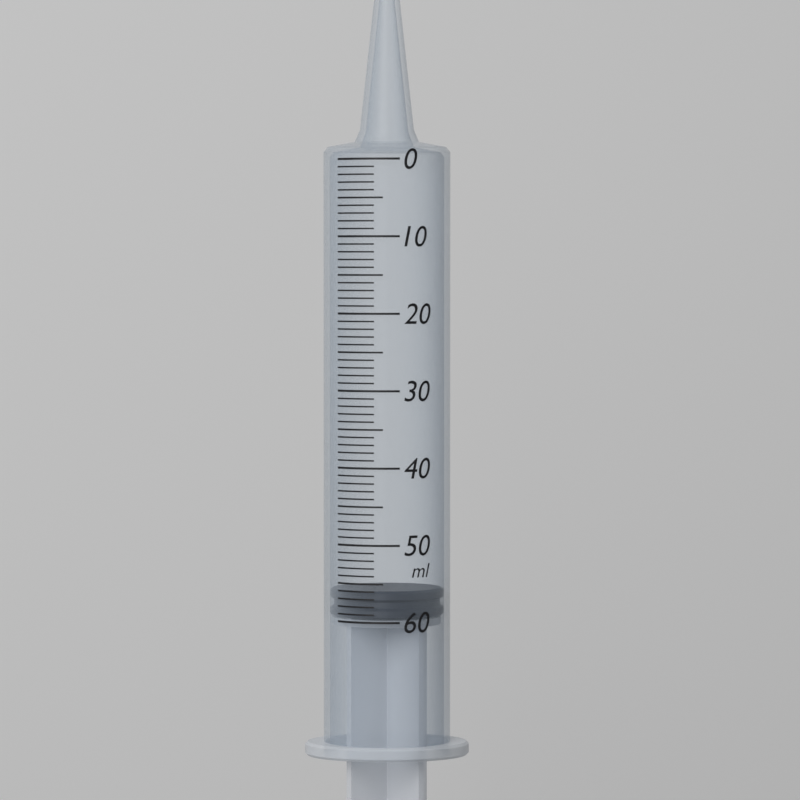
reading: 56 ml
